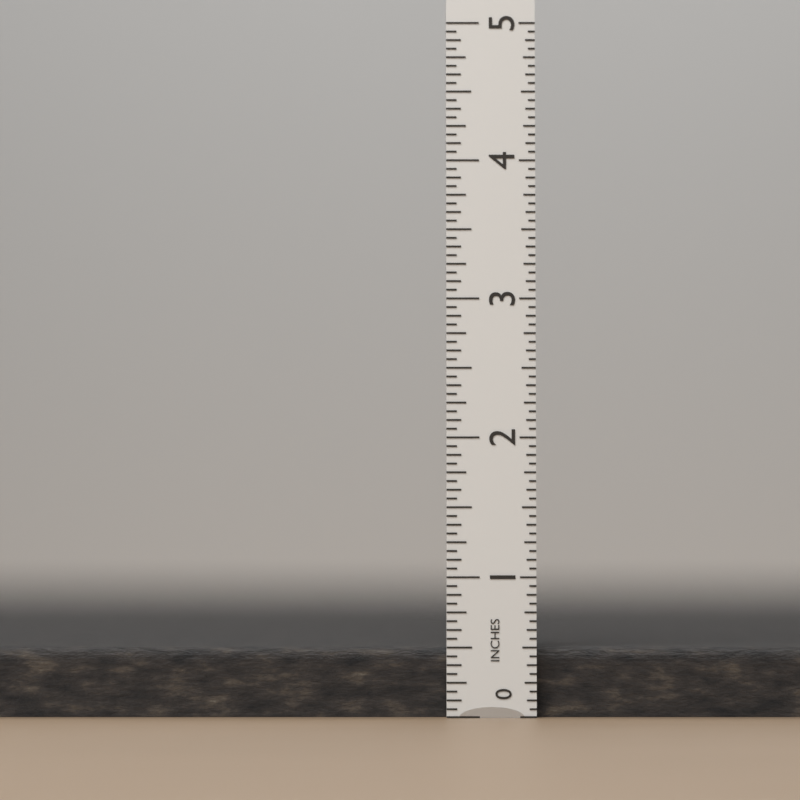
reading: 0.5000 in
